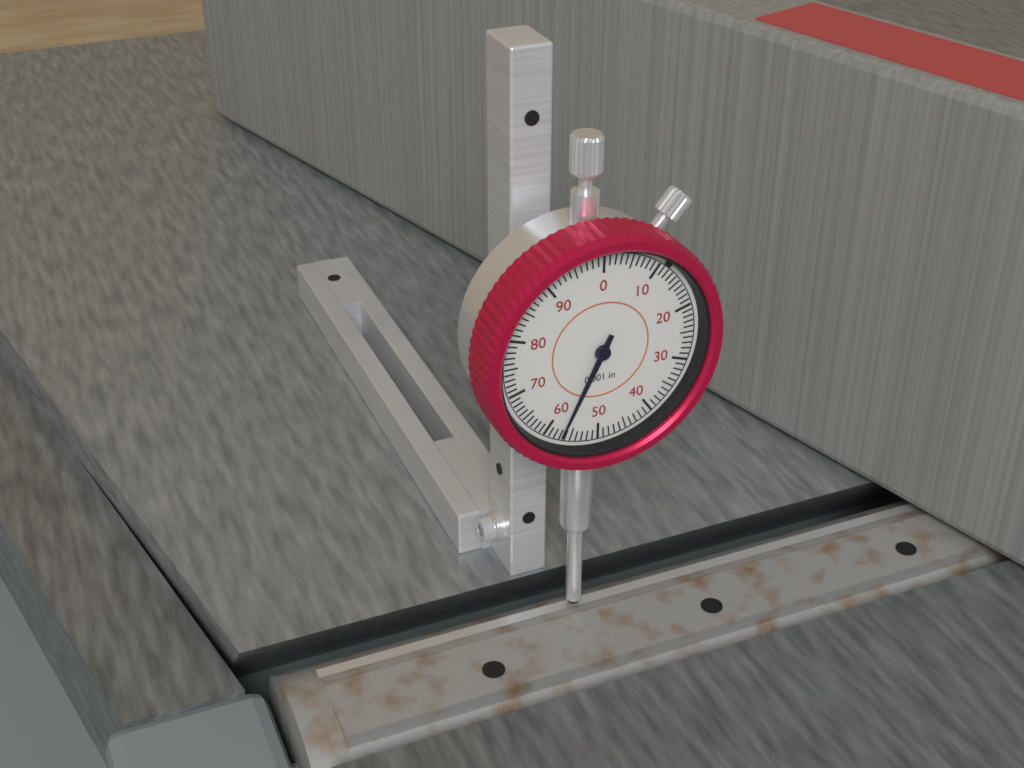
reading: 0.057 in
